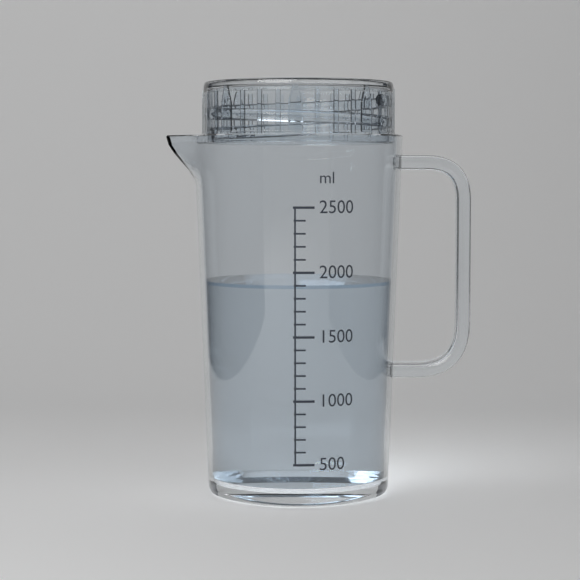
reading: 1900 ml
